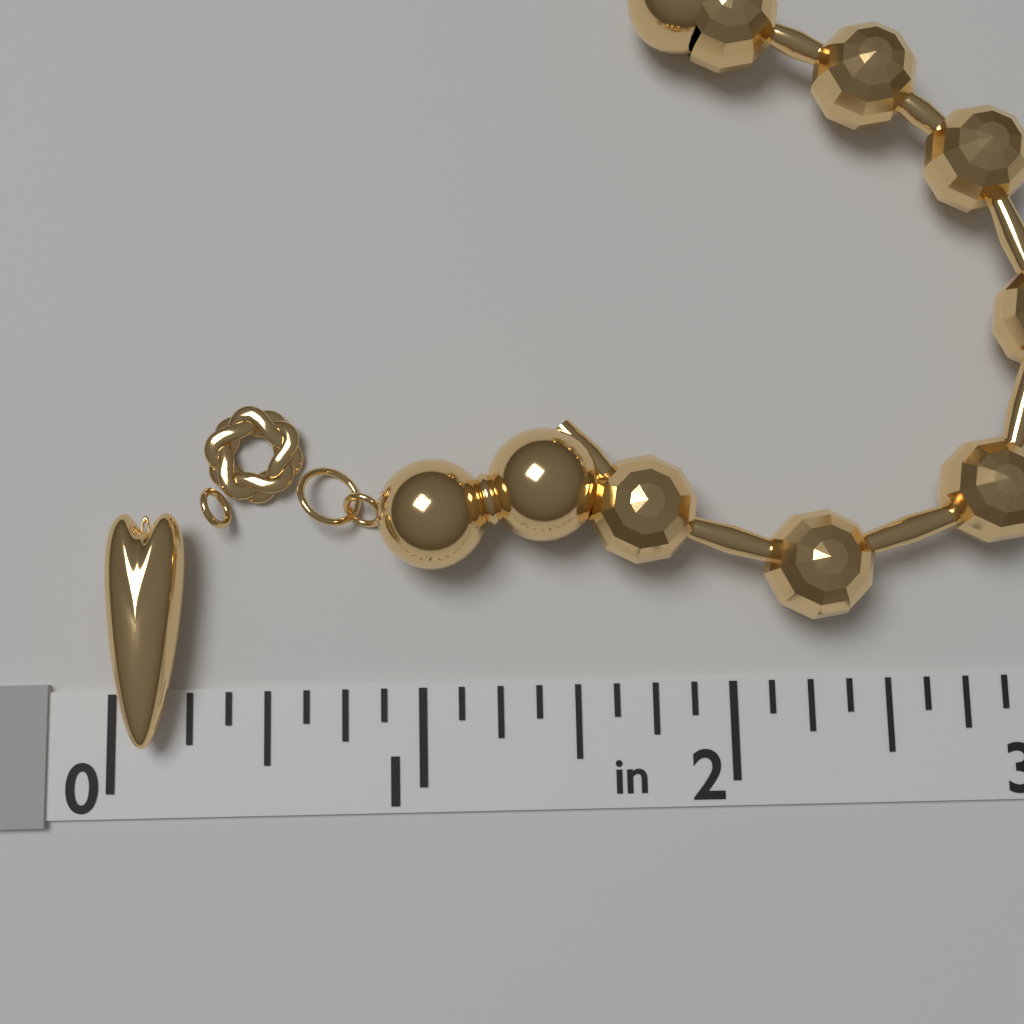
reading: 0.250 in
